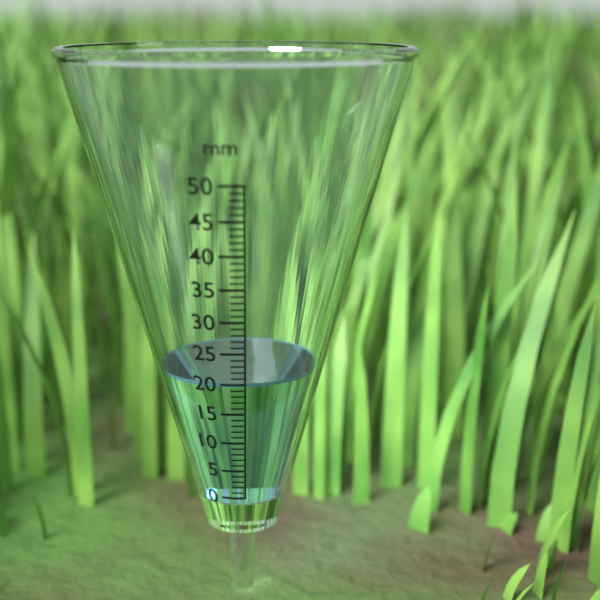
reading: 20 mm
